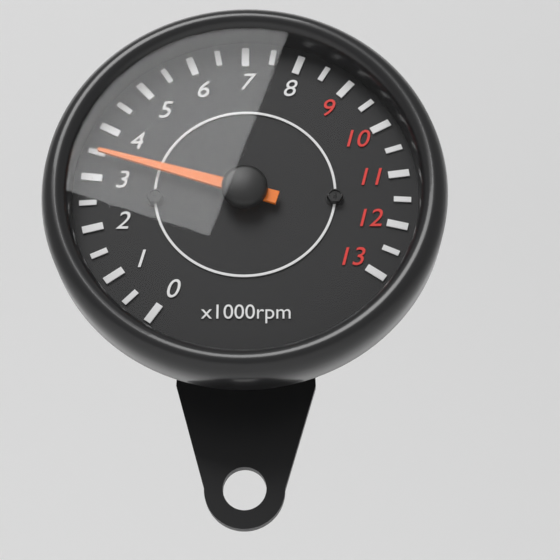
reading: 3500 rpm
